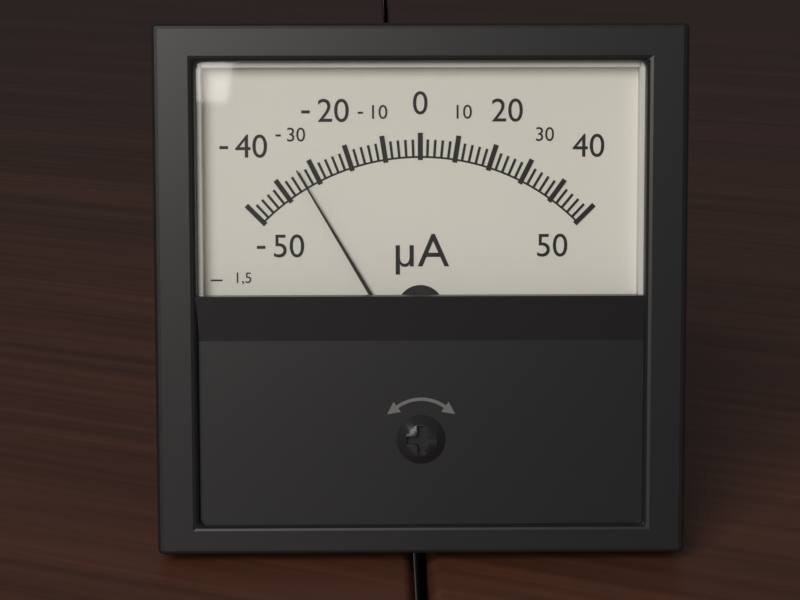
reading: -34 µA
